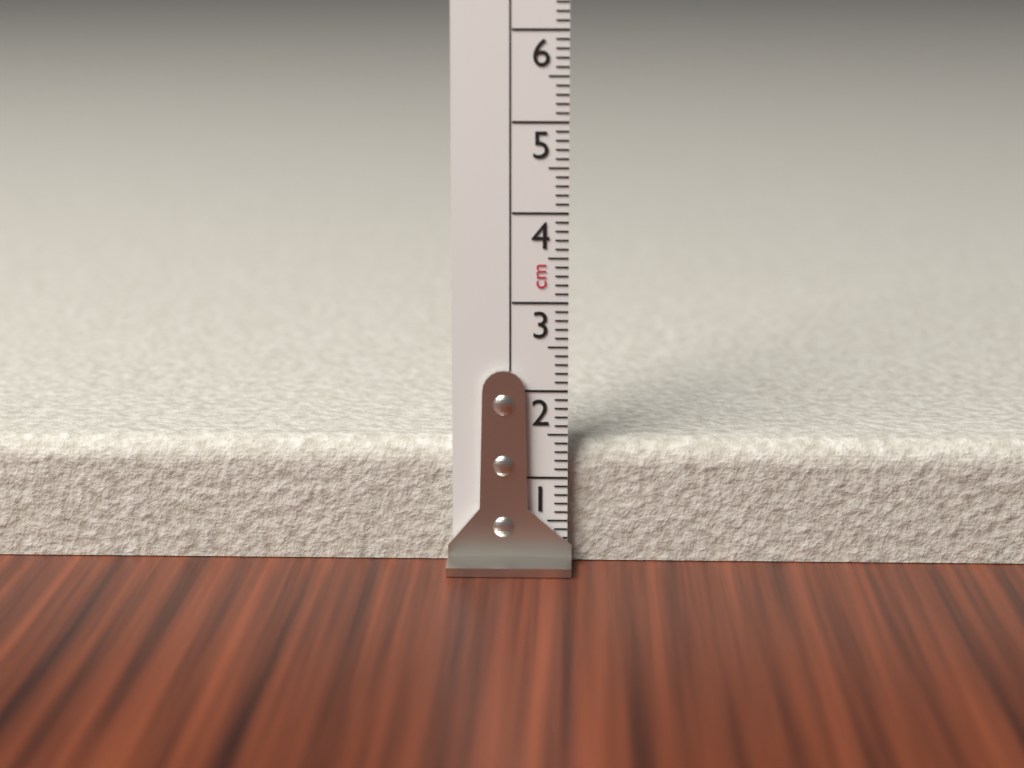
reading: 1.4 cm
